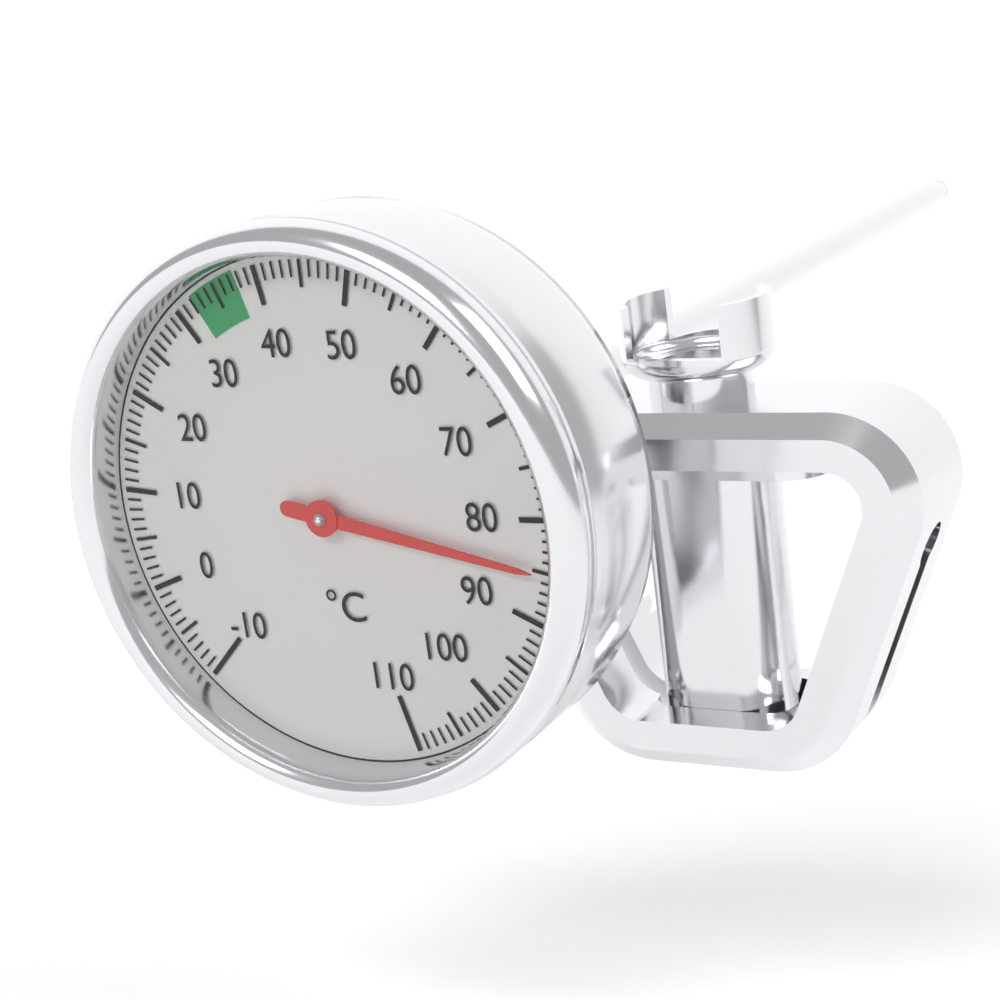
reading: 85 °C
